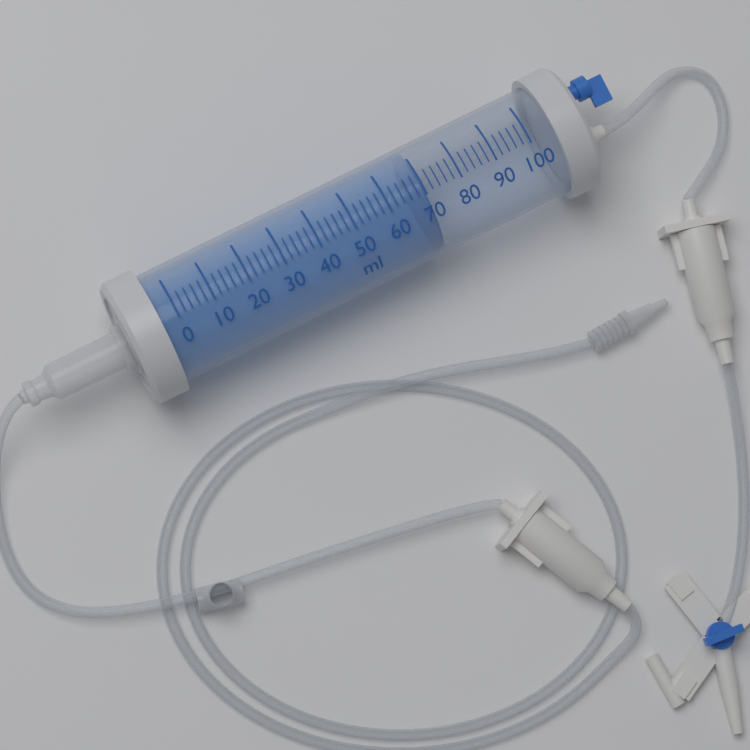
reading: 70 ml
